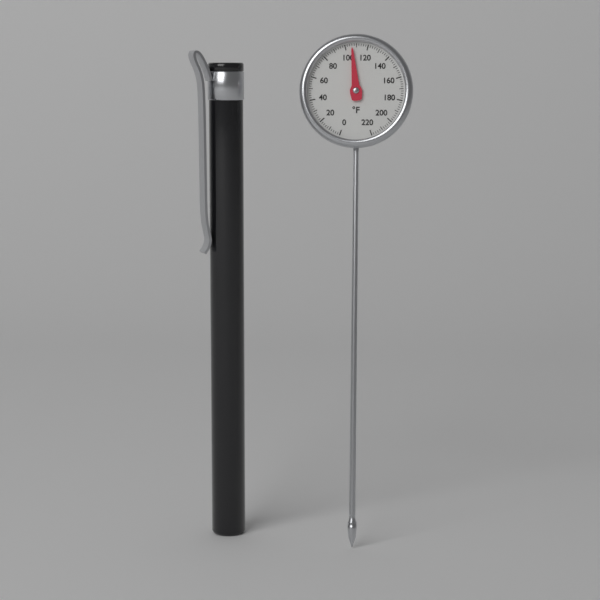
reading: 106 °F
